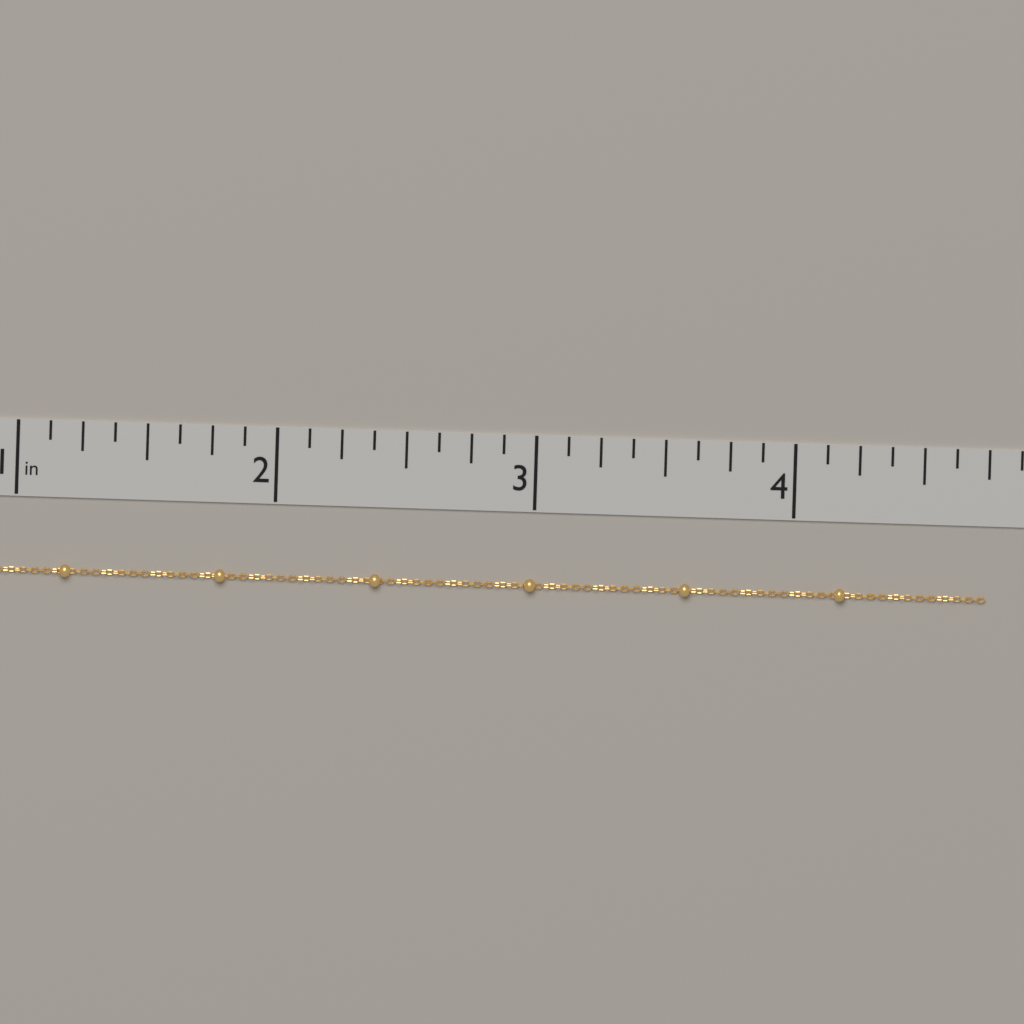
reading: 4.750 in
